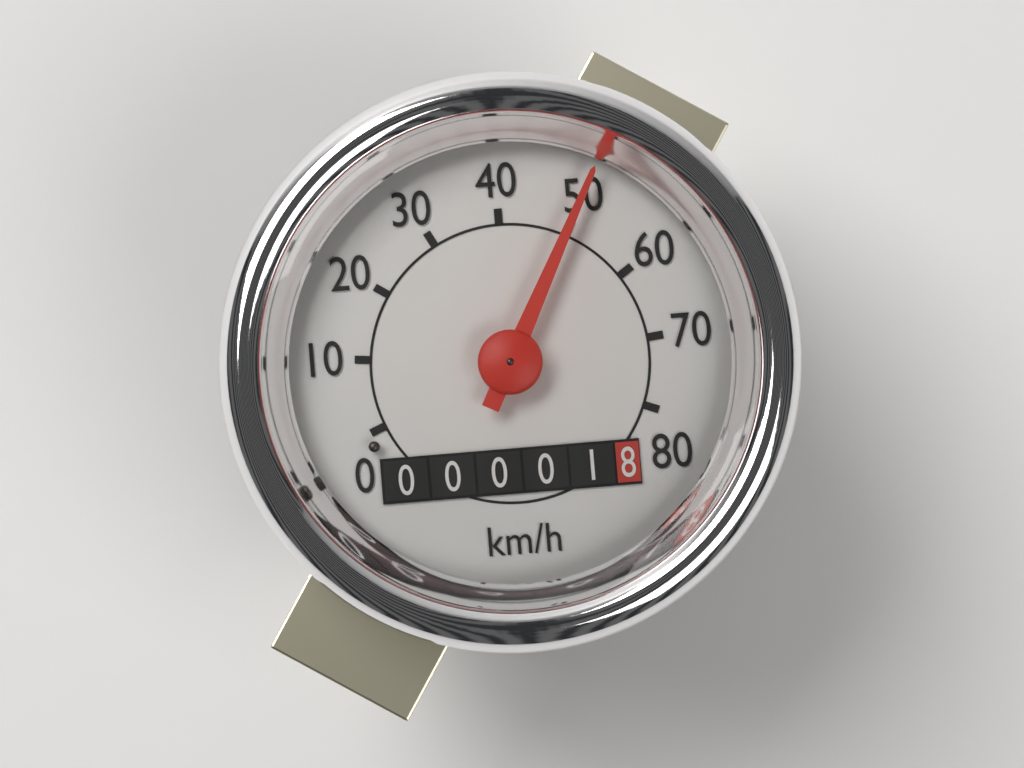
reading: 50 km/h
